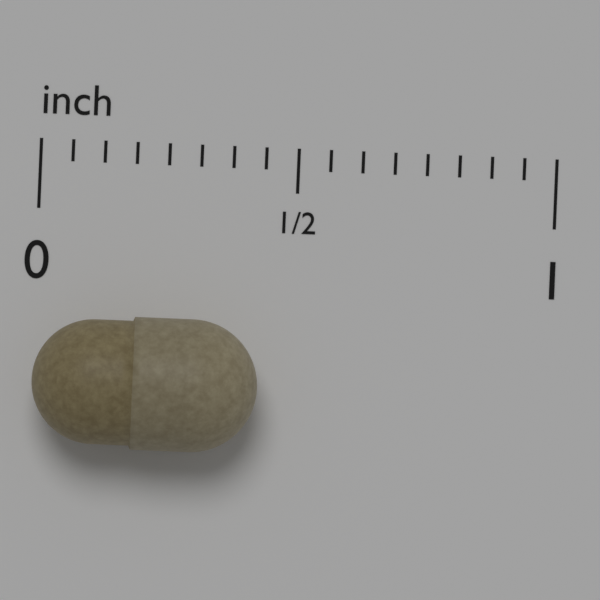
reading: 0.4375 in
